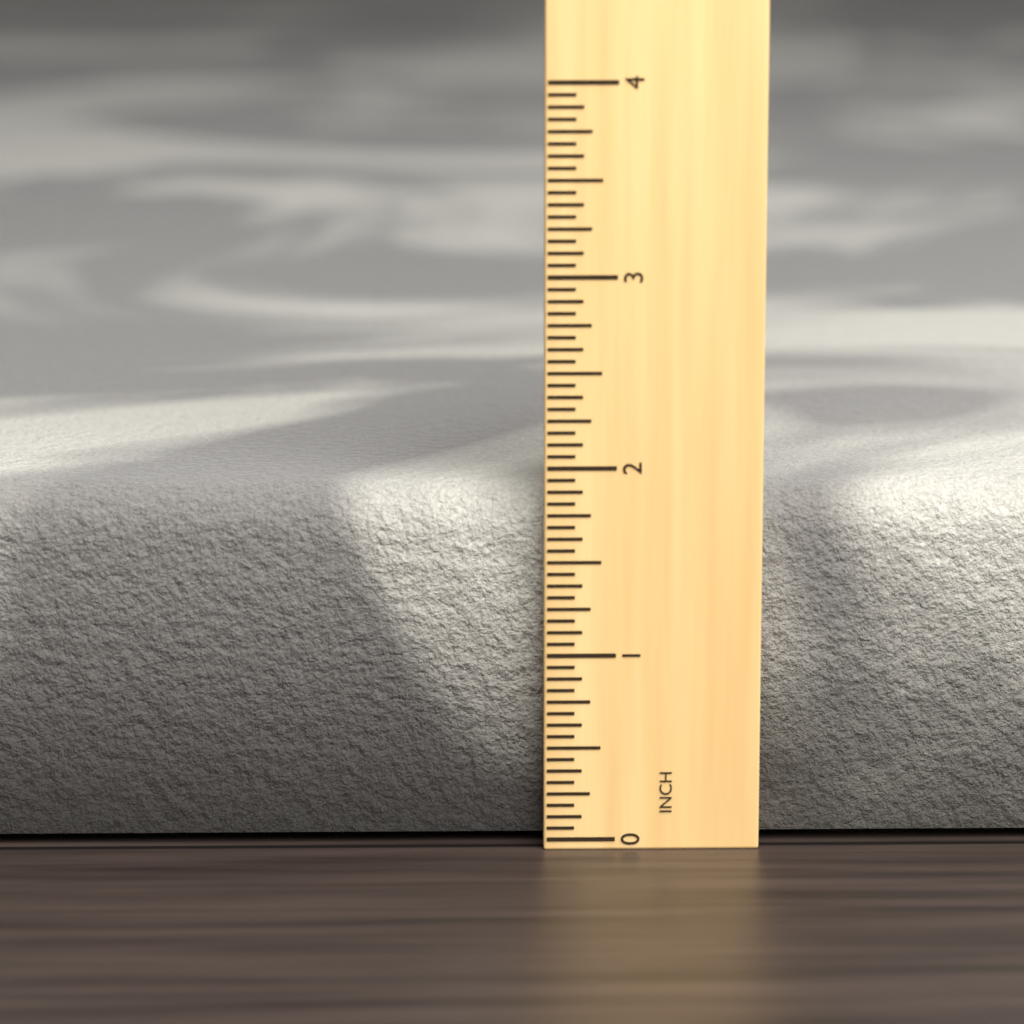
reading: 1.8750 in
